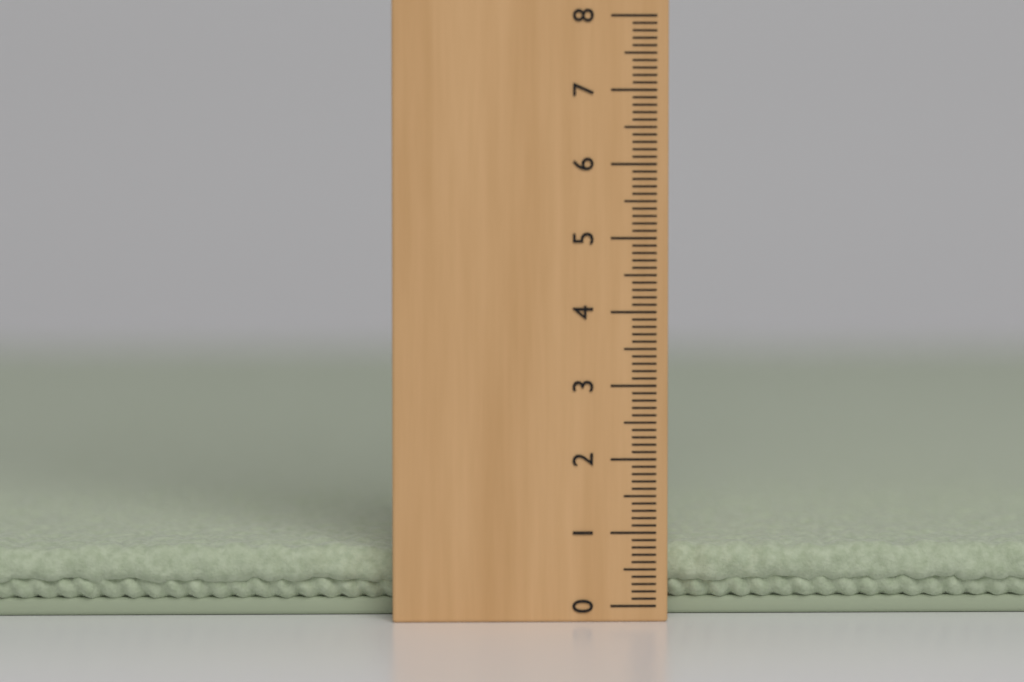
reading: 0.8 (no unit)
